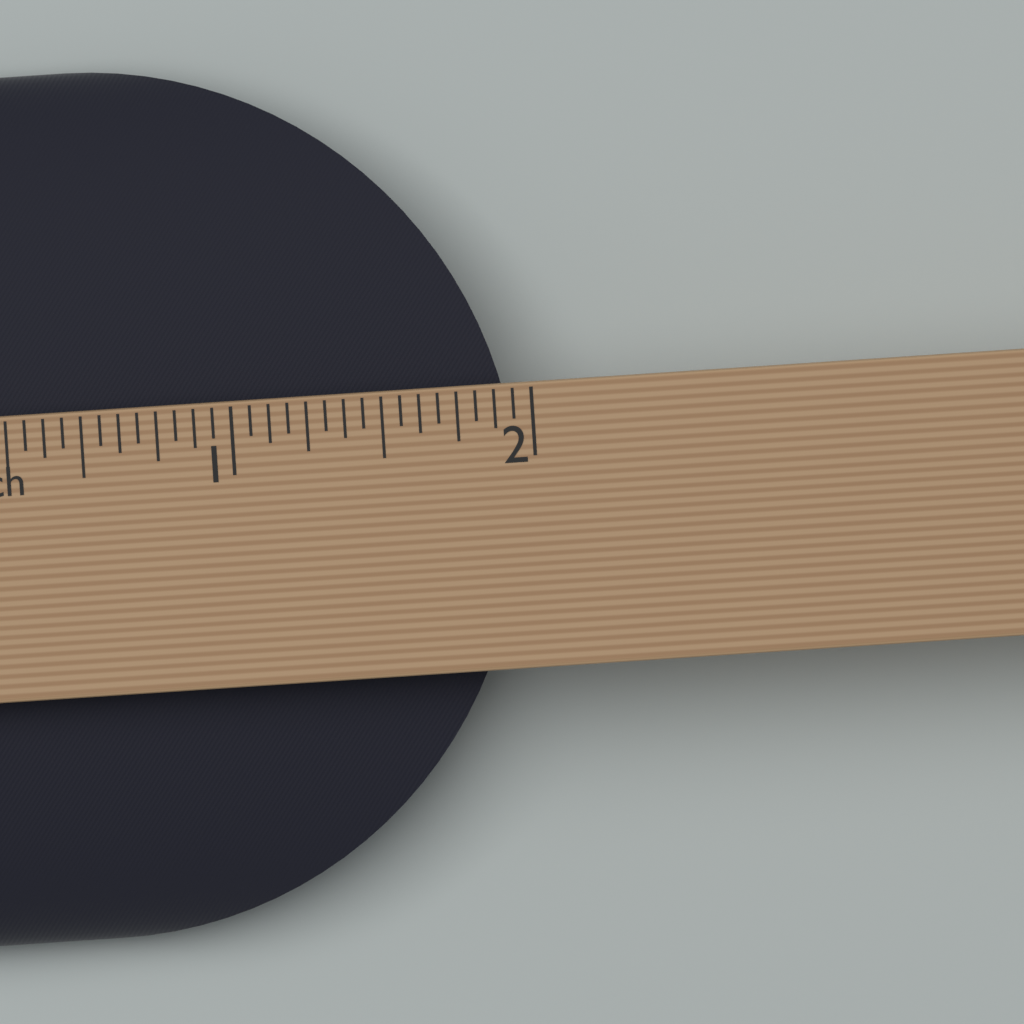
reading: 1.9375 in
